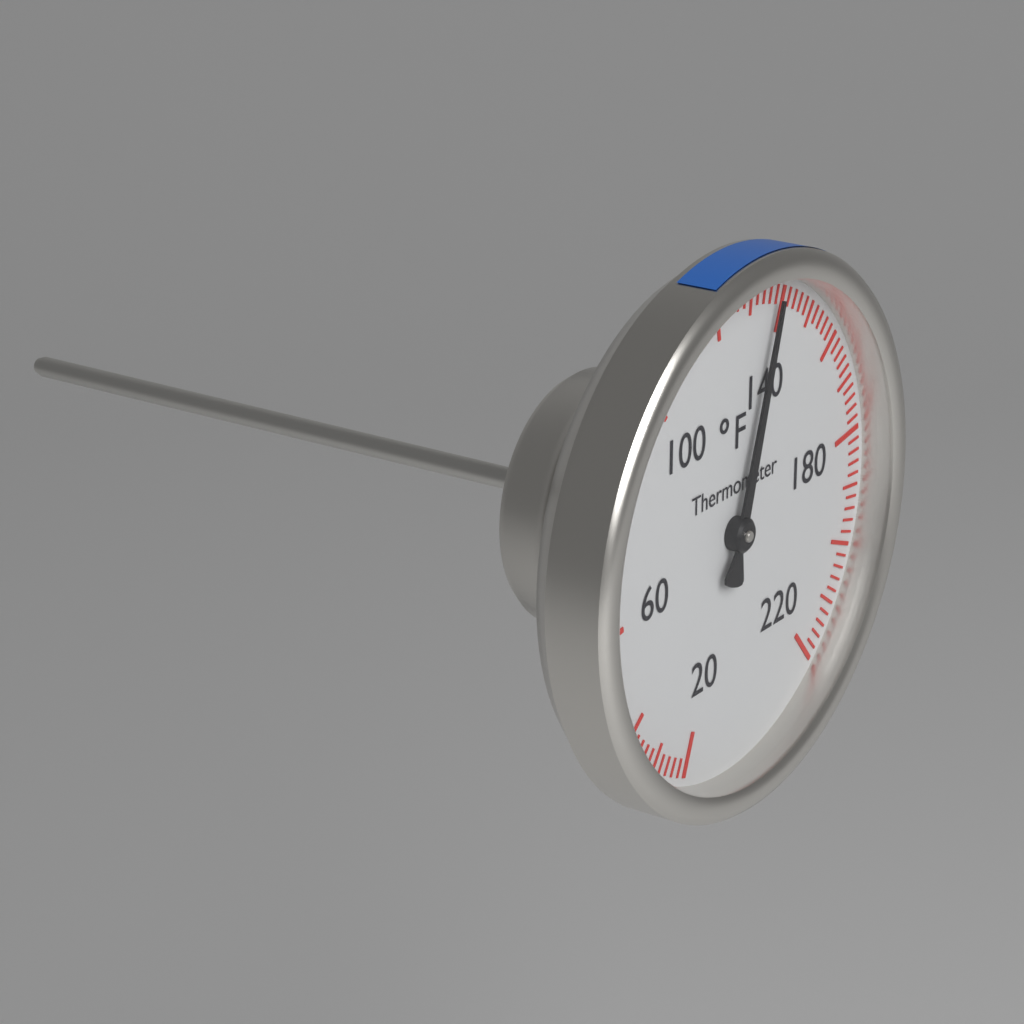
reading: 138 °F
